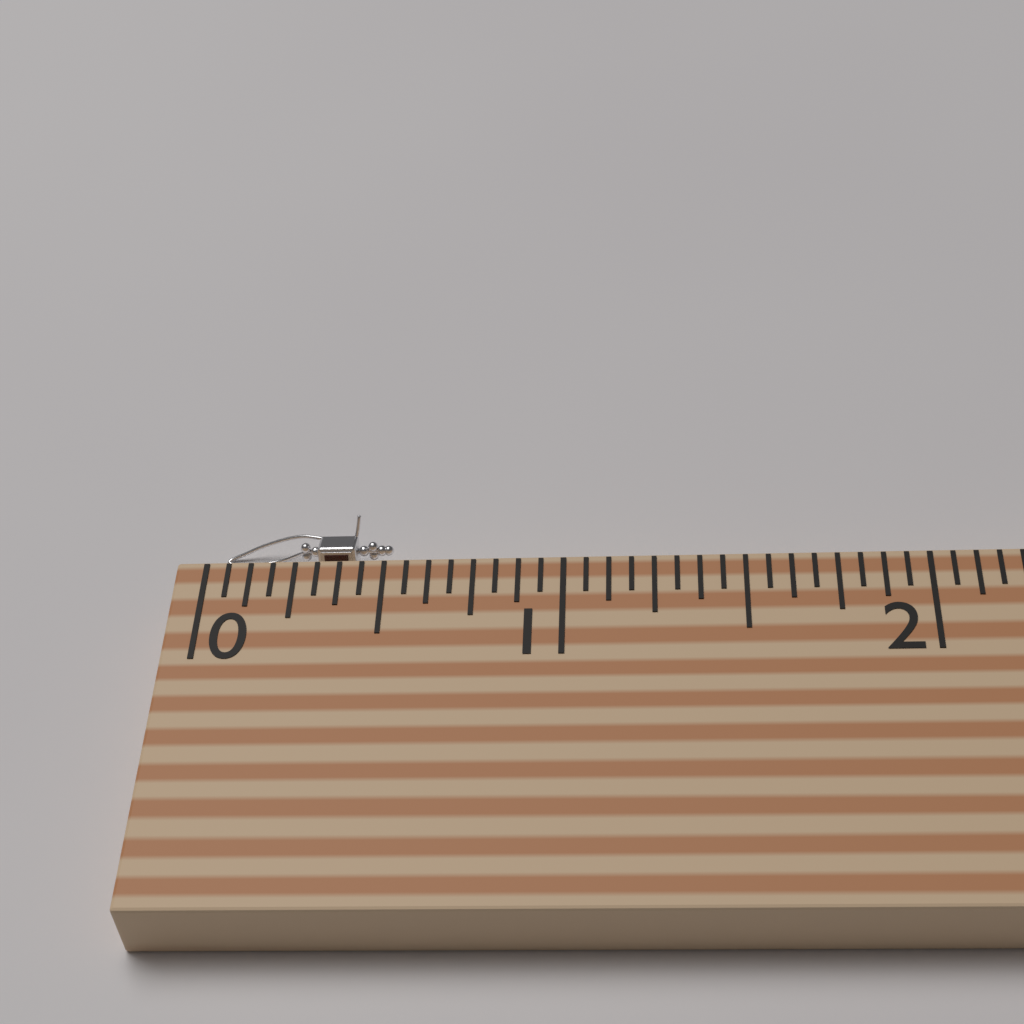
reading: 0.5000 (no unit)
